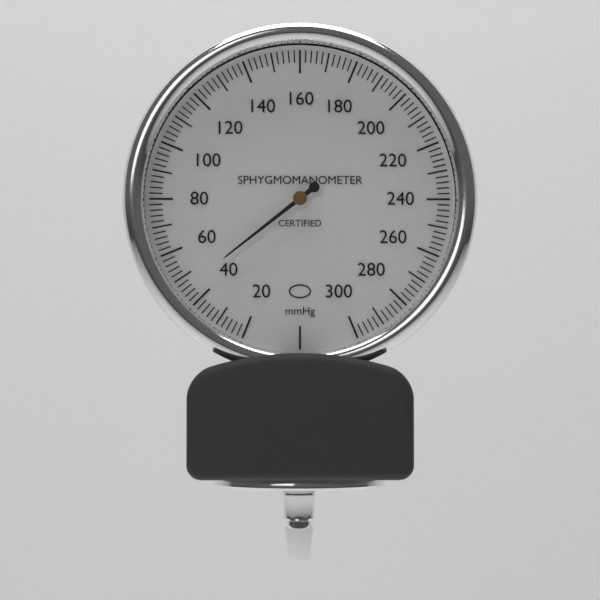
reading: 46 mmHg
